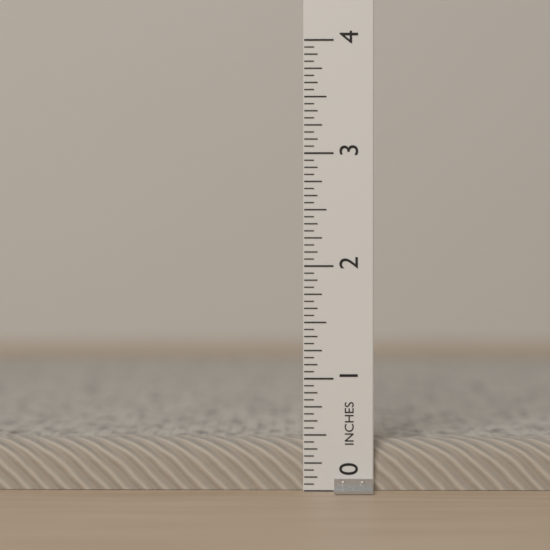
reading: 0.4375 in
